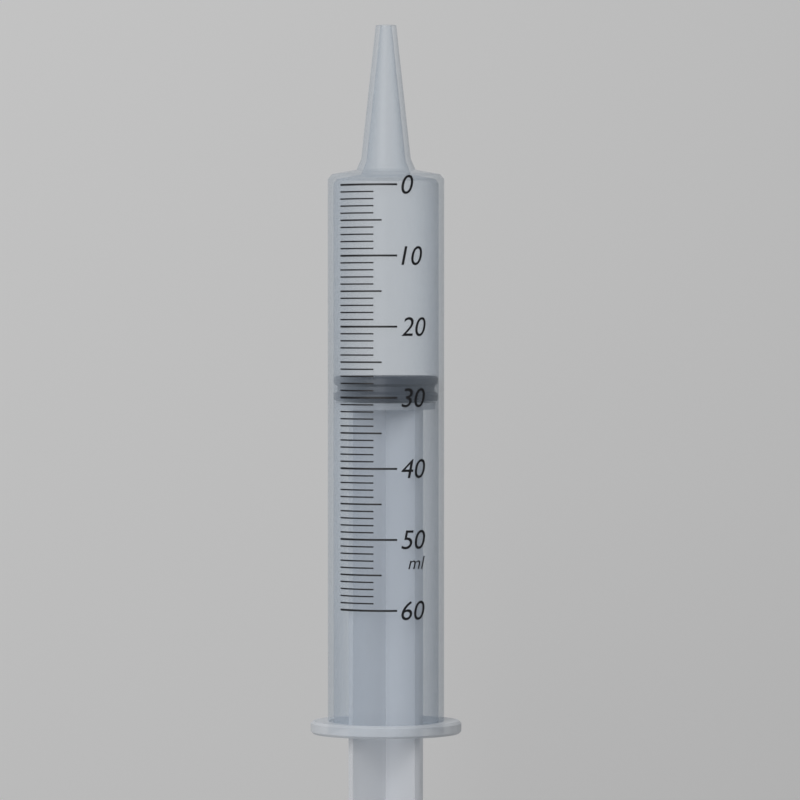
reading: 27 ml
